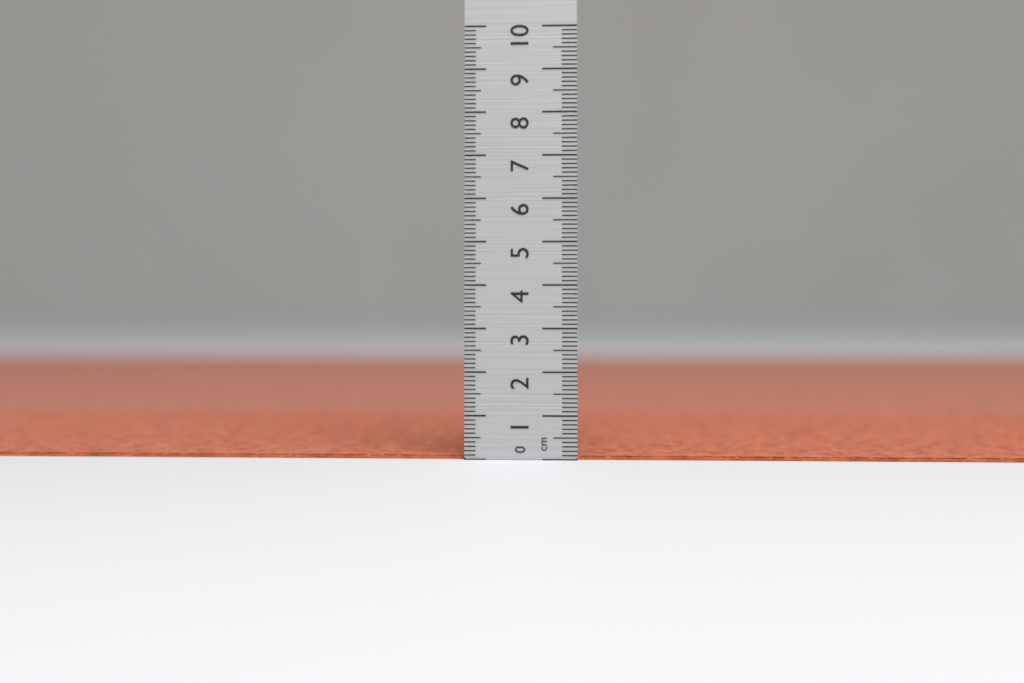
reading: 0.1 cm
